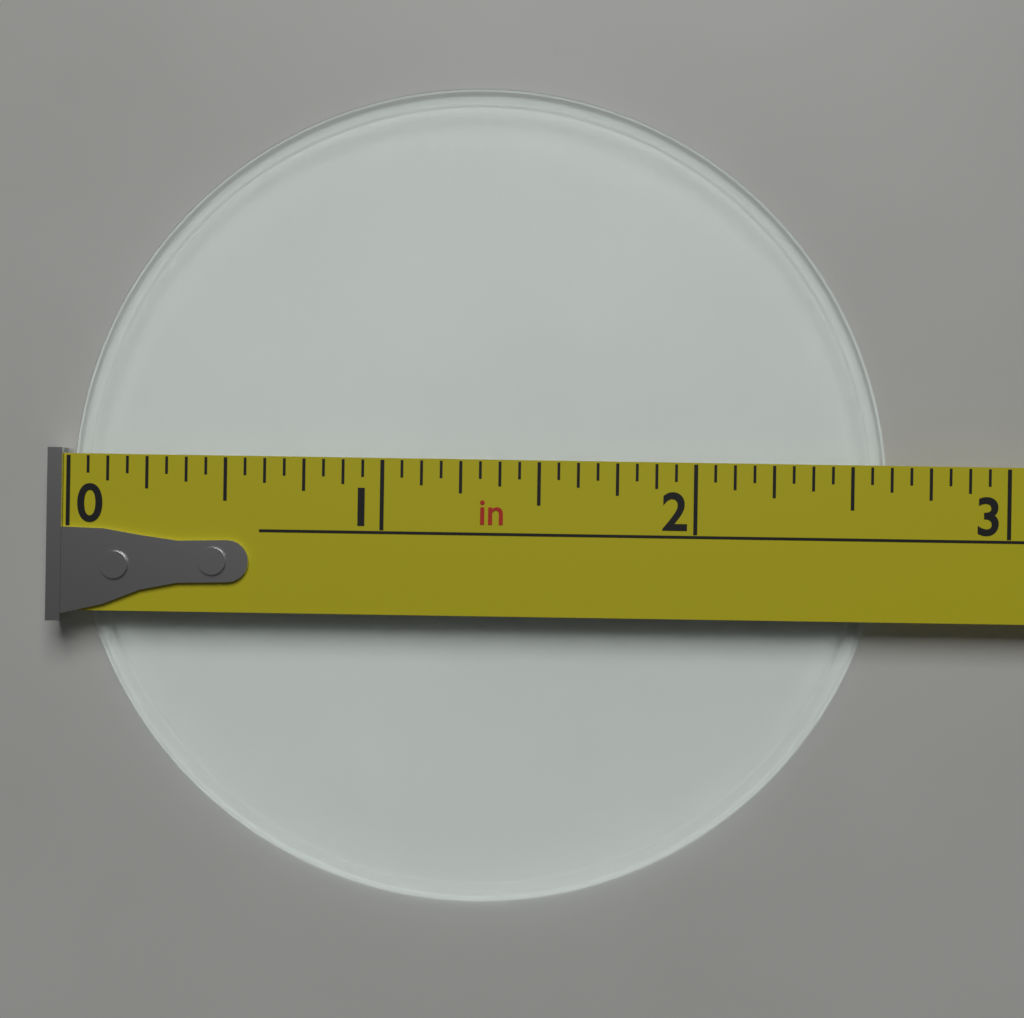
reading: 2.6250 in
